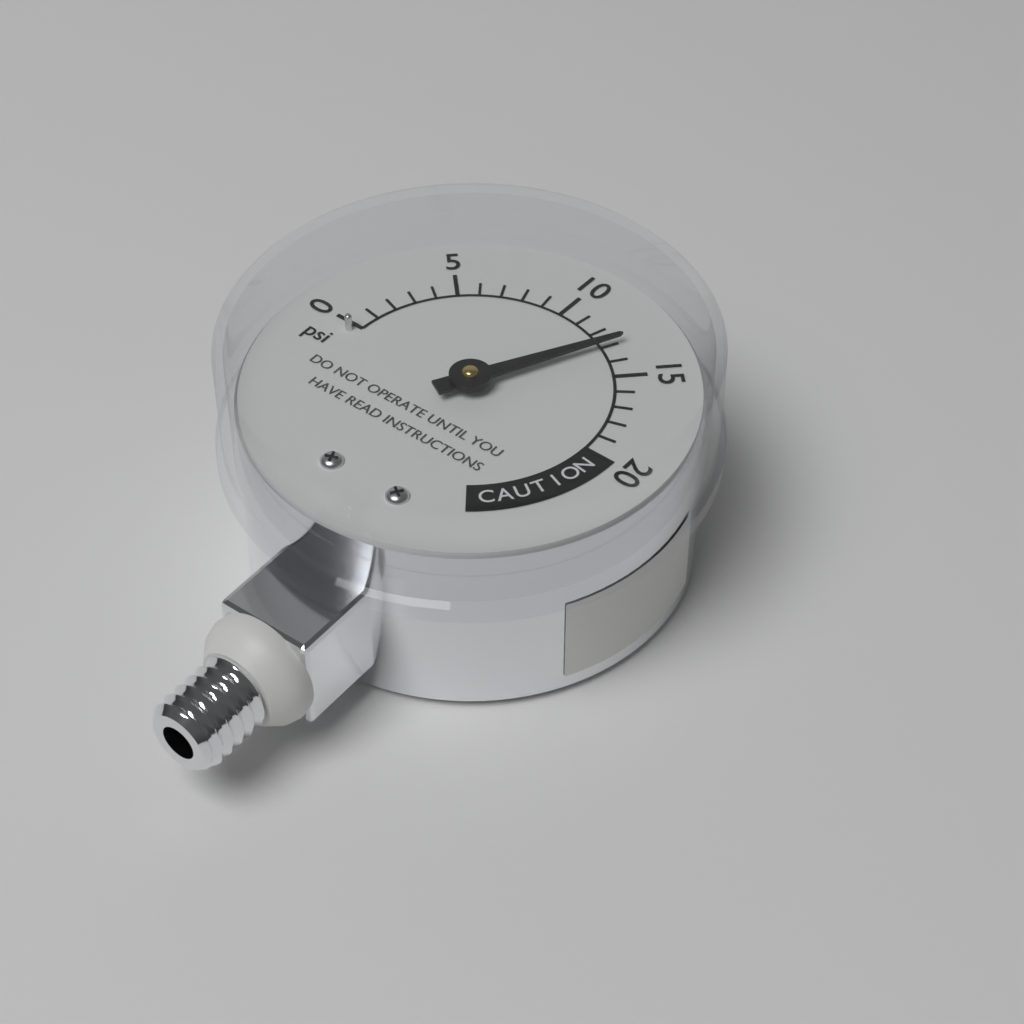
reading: 13 psi
